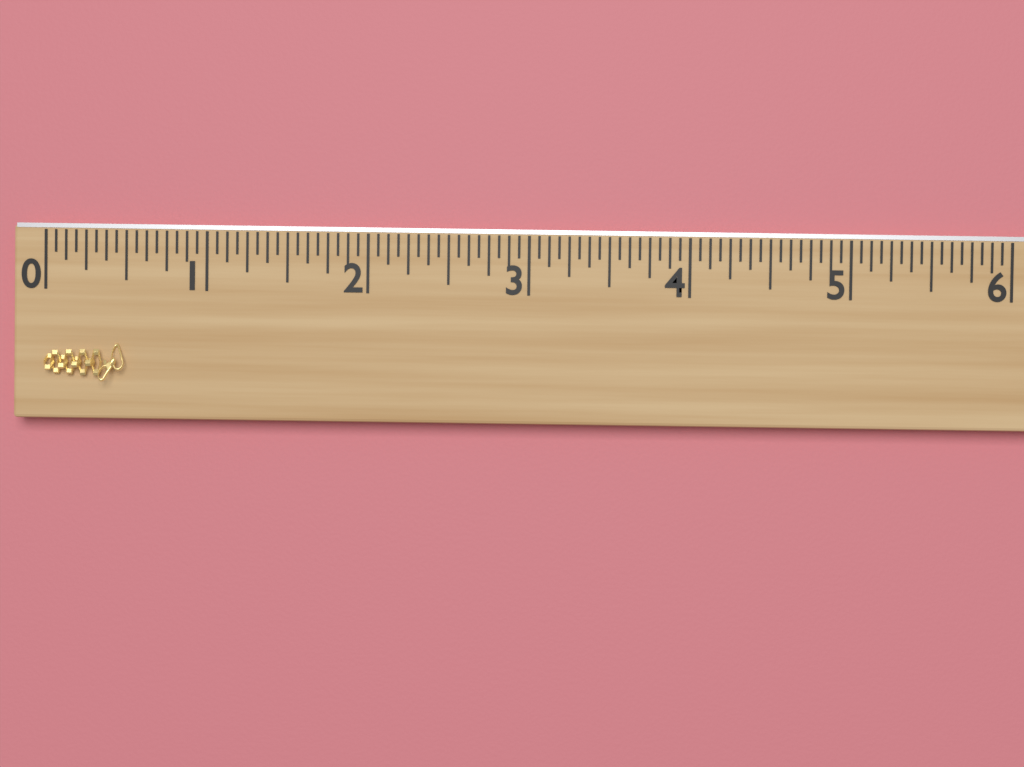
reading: 0.5000 (no unit)
